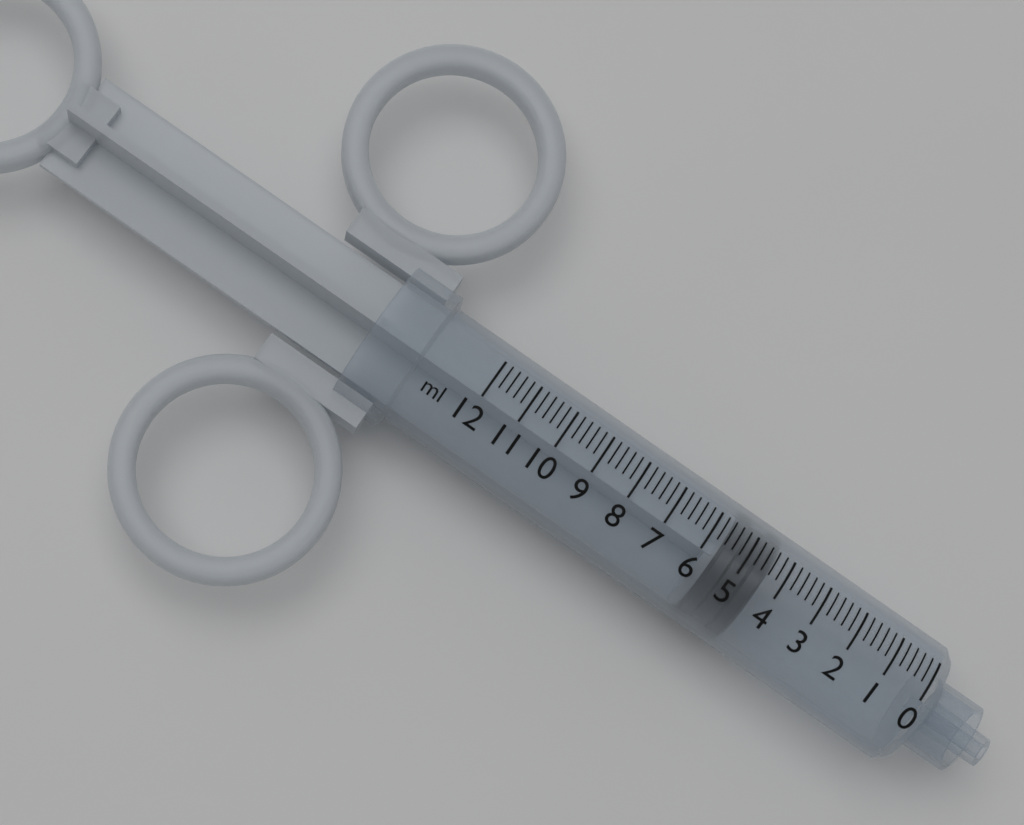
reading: 4.4 ml
